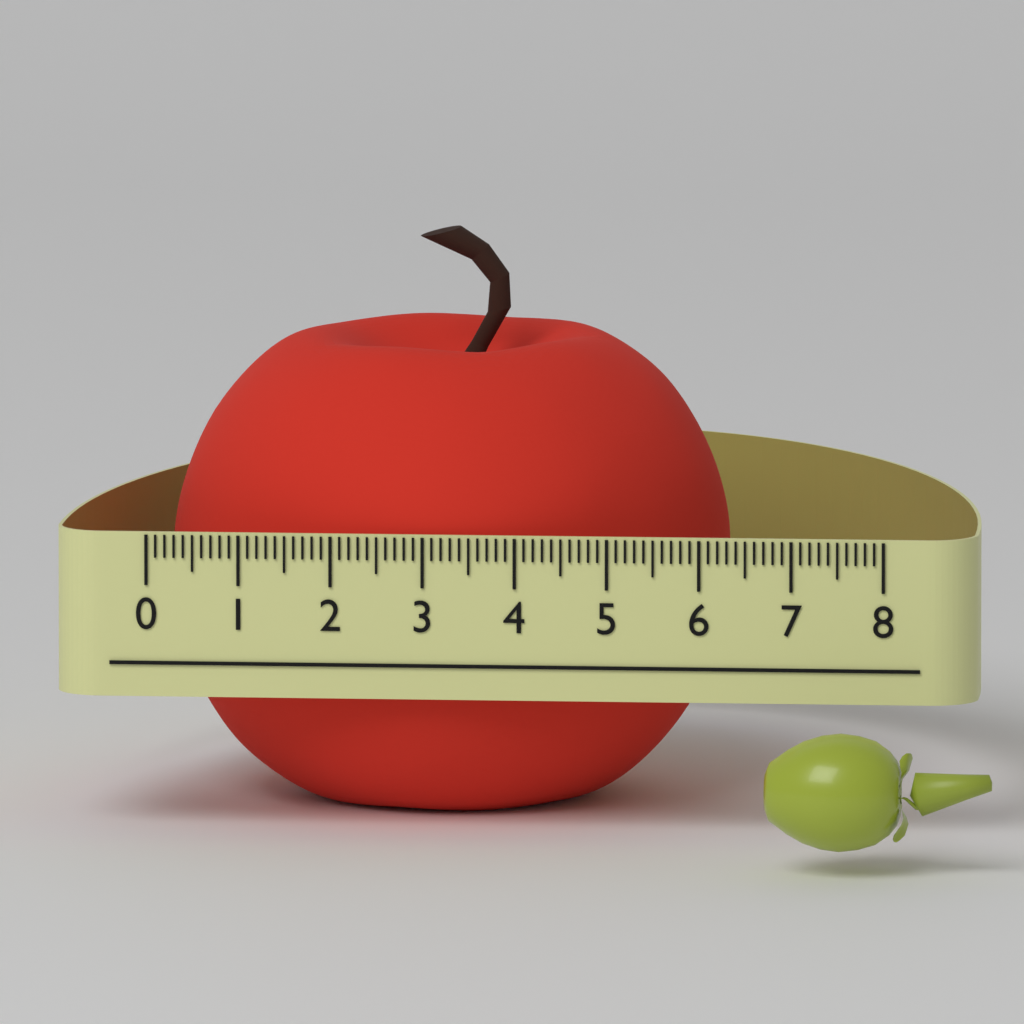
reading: 6.1 (no unit)
